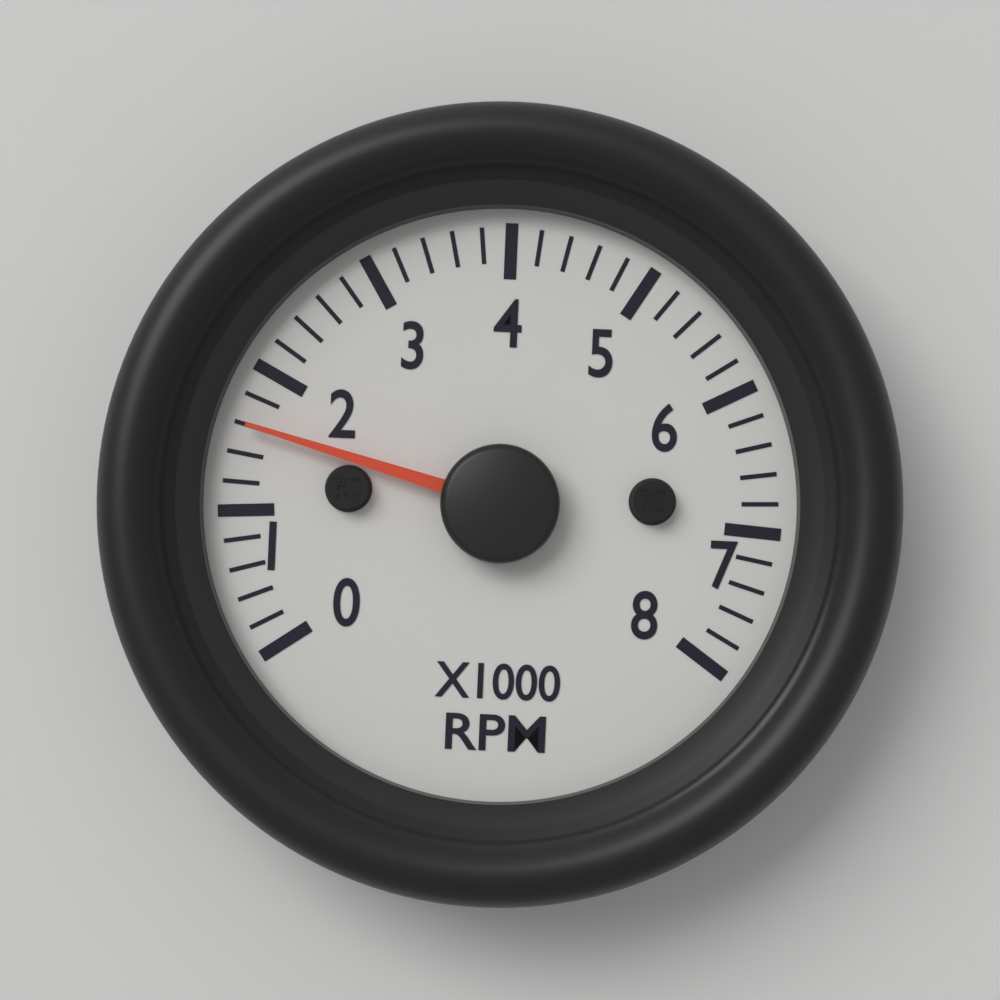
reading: 1600 RPM
